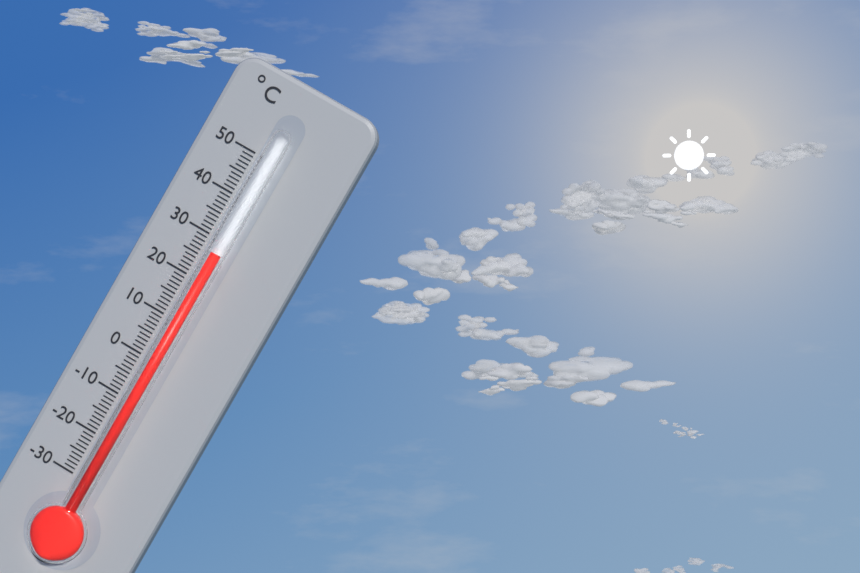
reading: 27 °C
